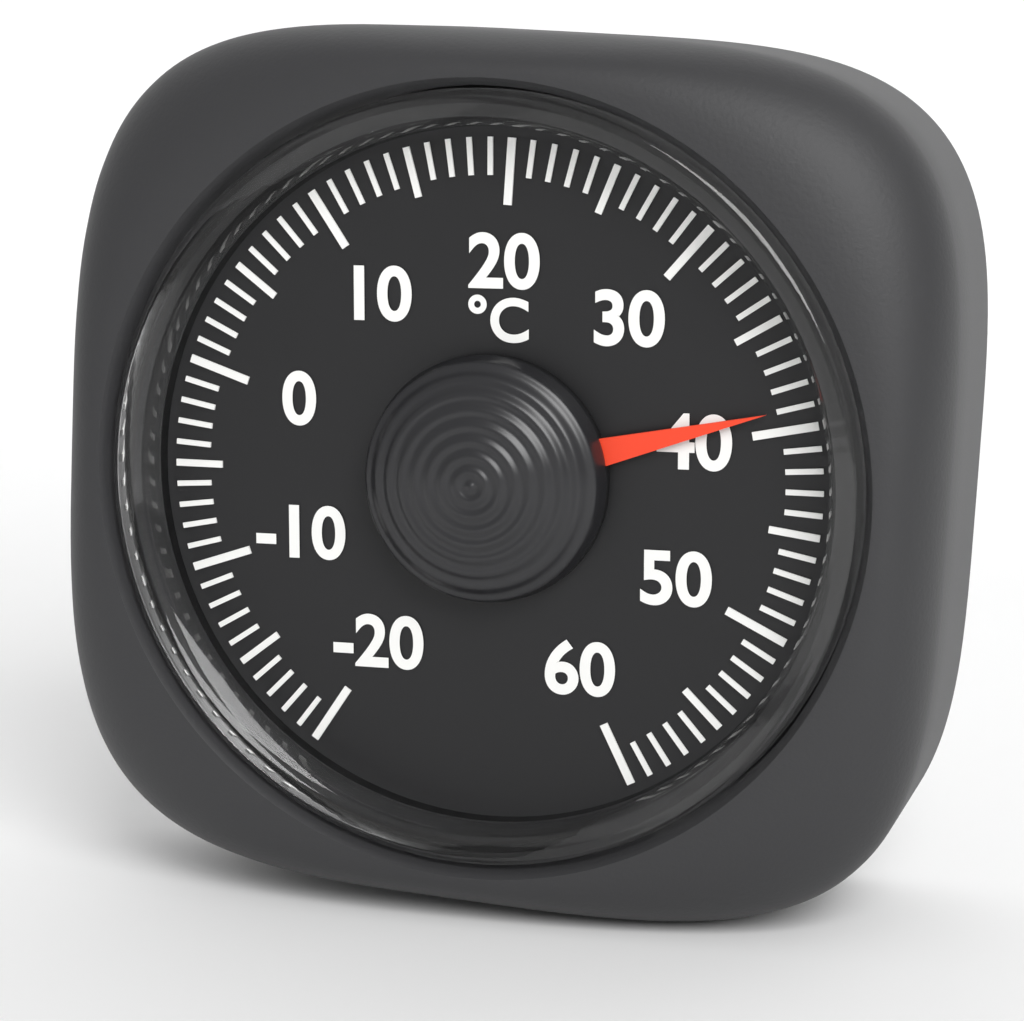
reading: 39 °C
